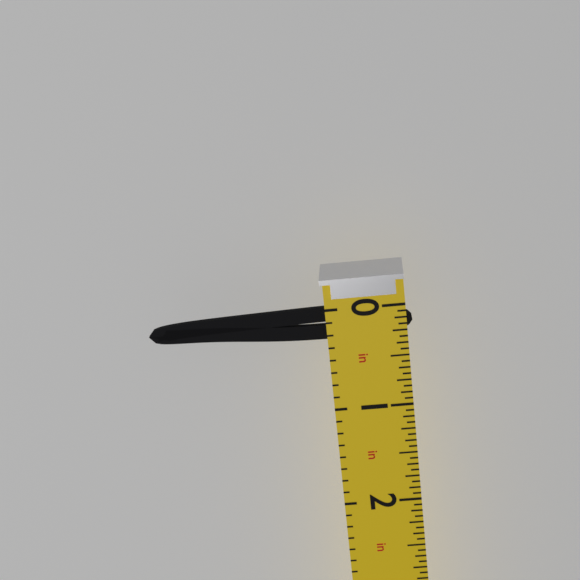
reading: 0.3125 in
